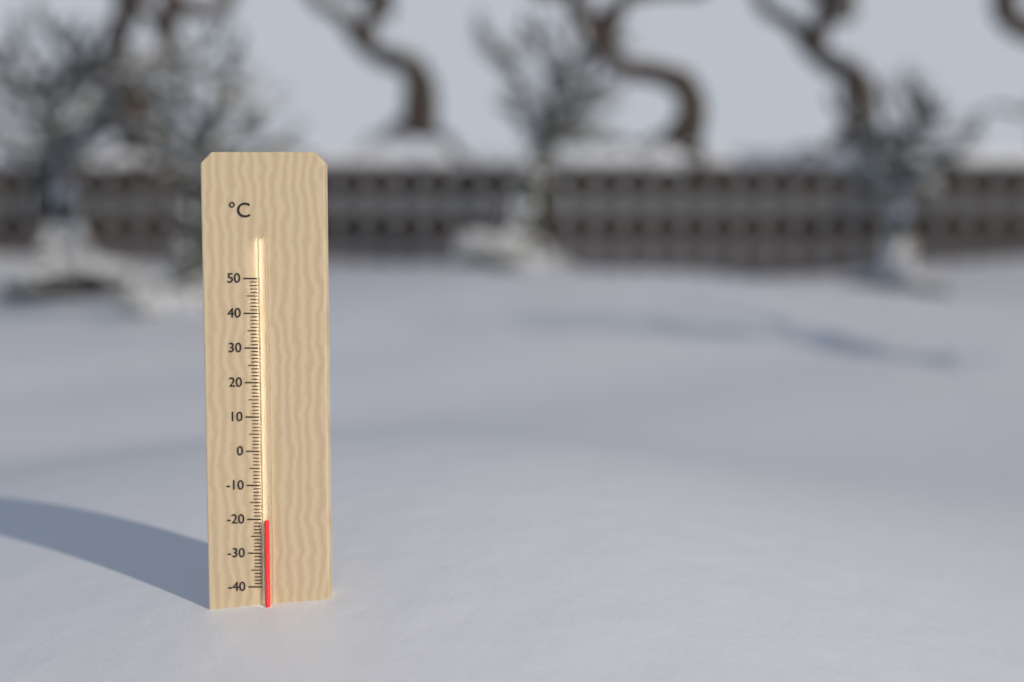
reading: -20 °C
